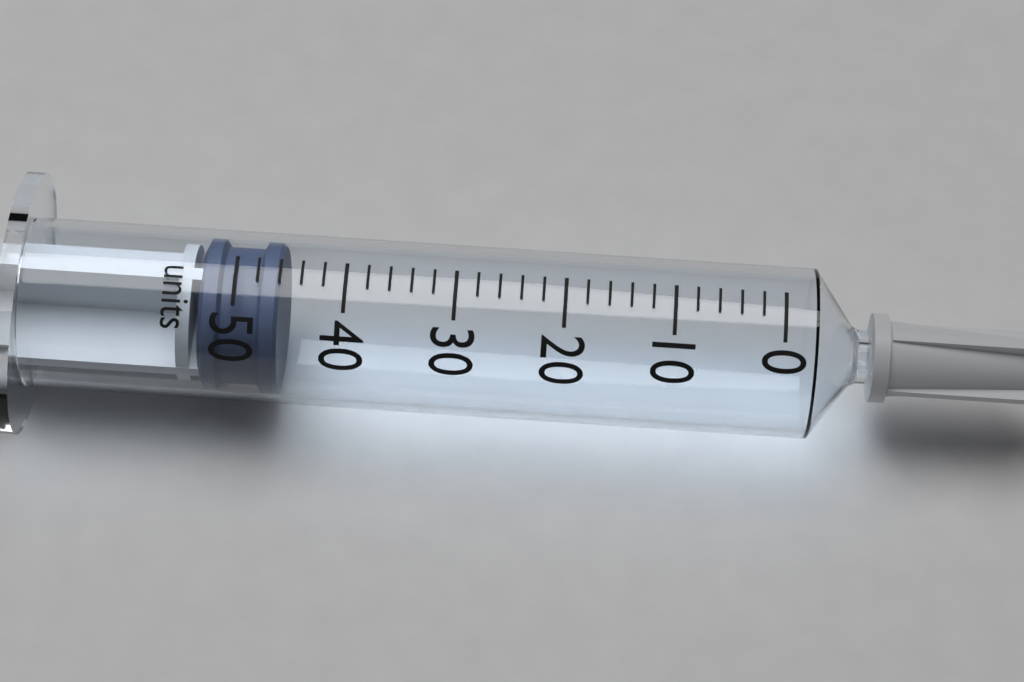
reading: 46 units
